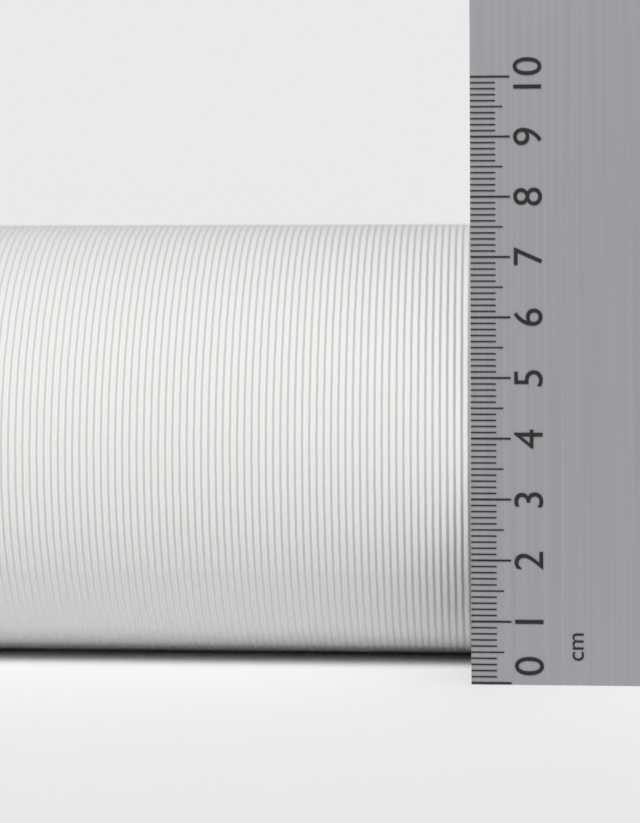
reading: 7.7 cm
